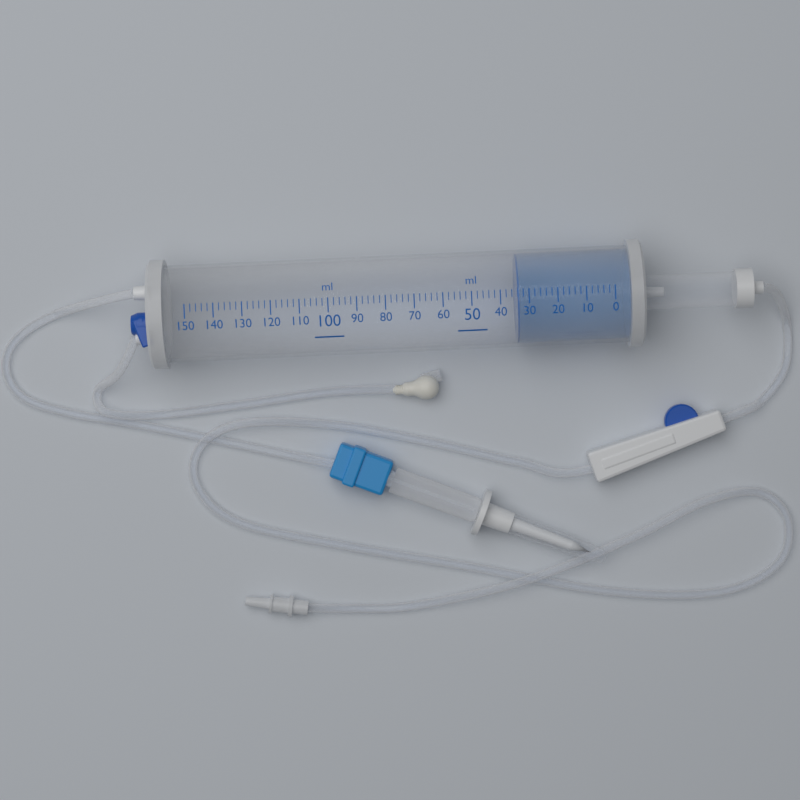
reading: 34 ml
